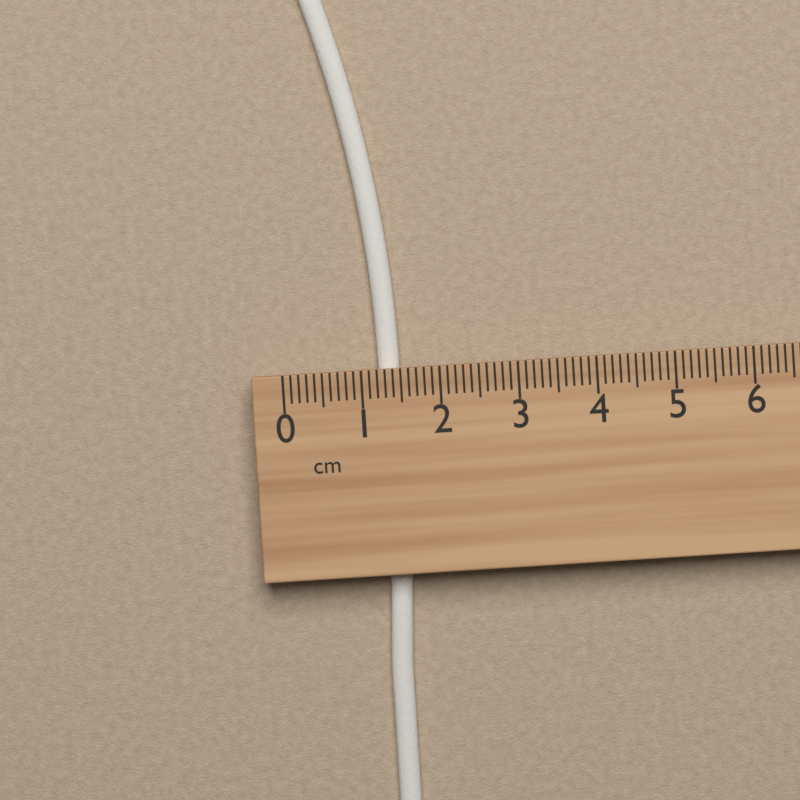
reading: 1.5 cm
